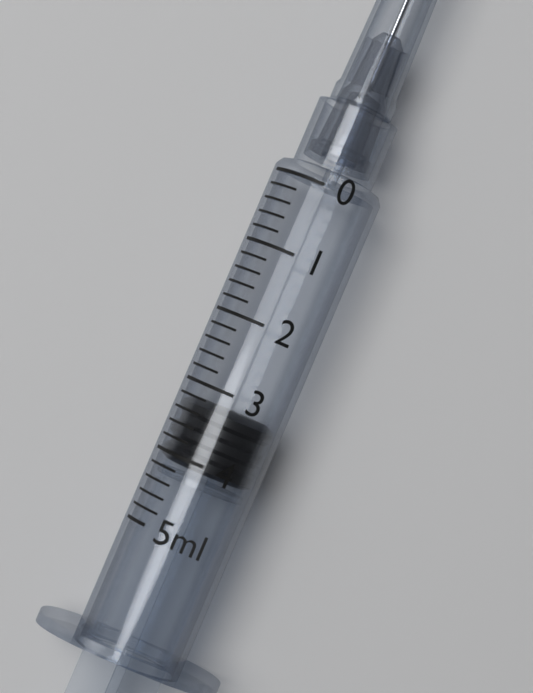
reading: 3.2 ml
